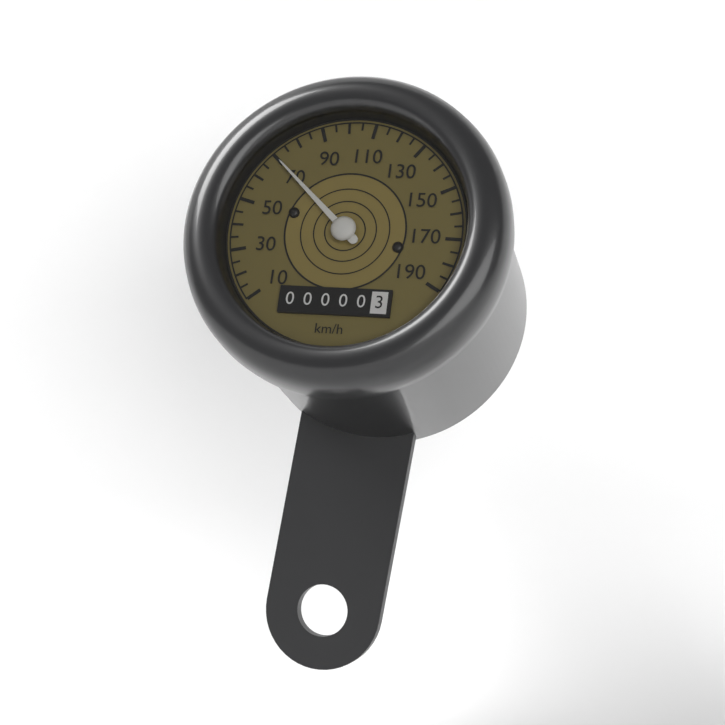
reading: 70 km/h
